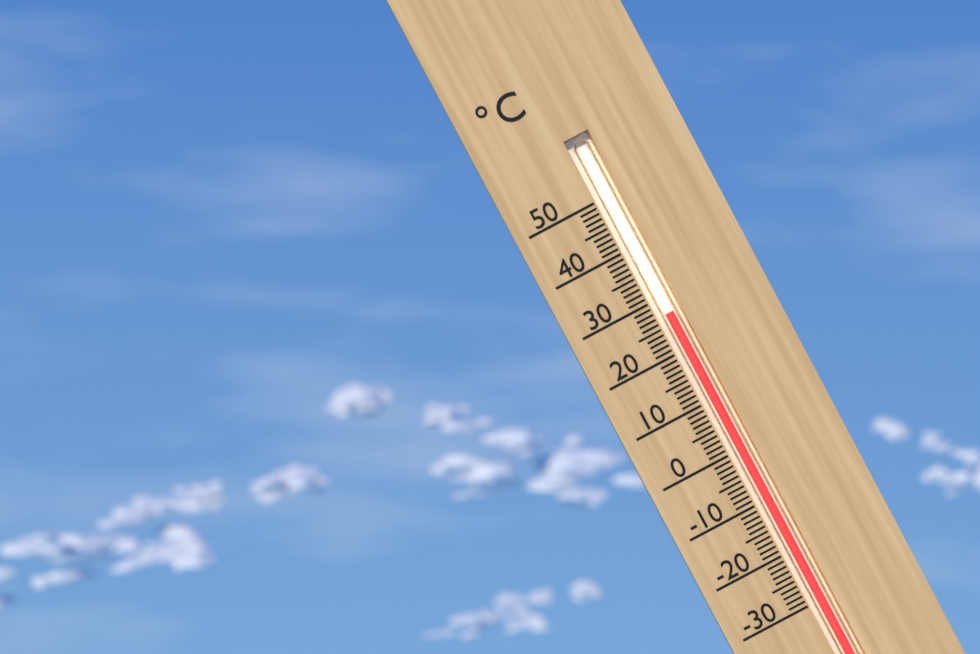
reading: 27 °C
